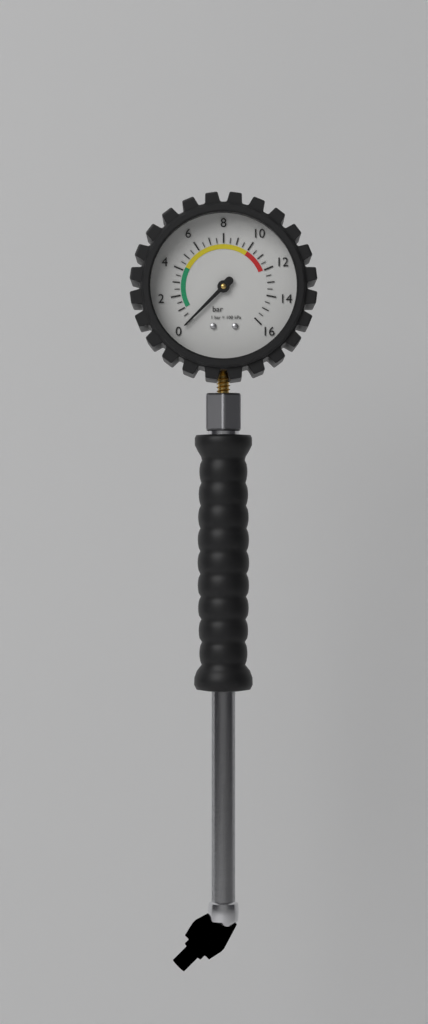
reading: 0.0 bar
